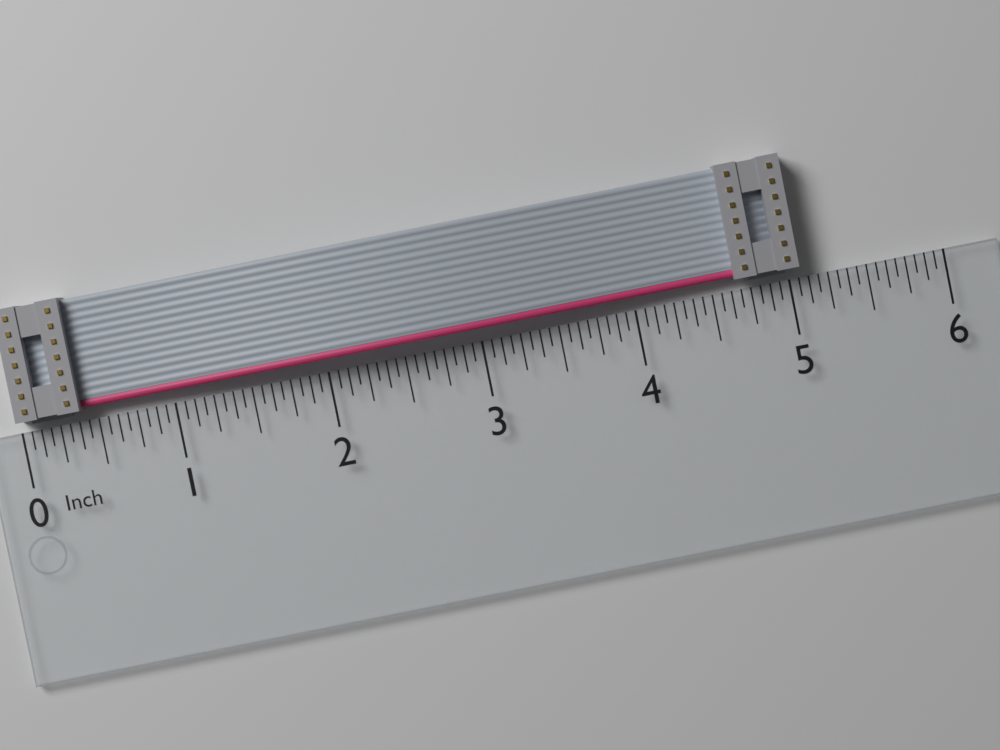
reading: 5.0625 in
